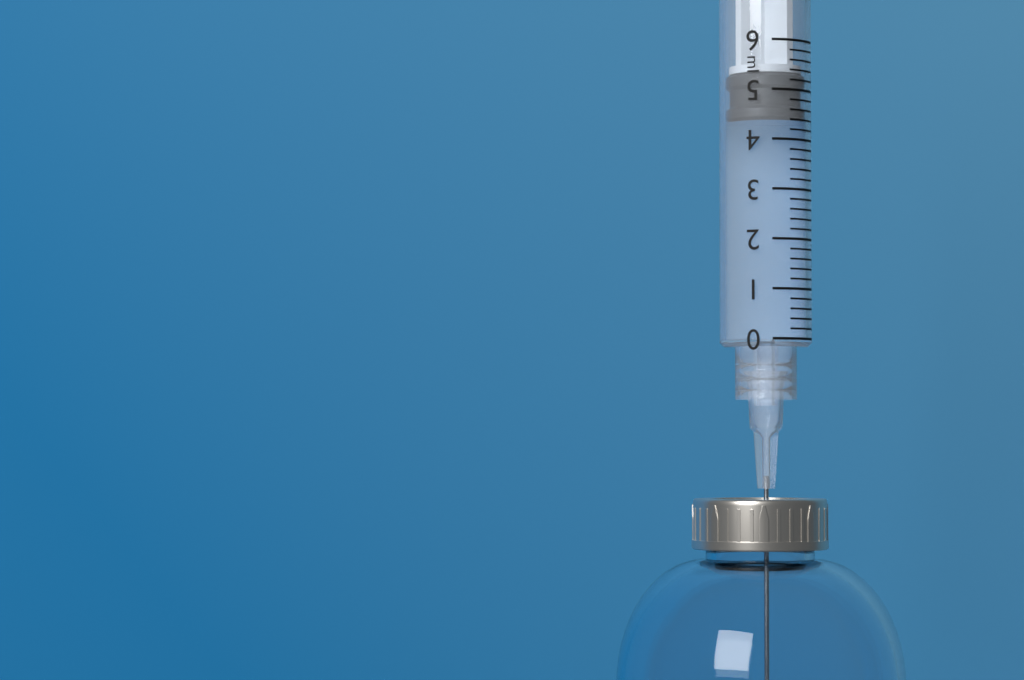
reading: 4.4 ml
